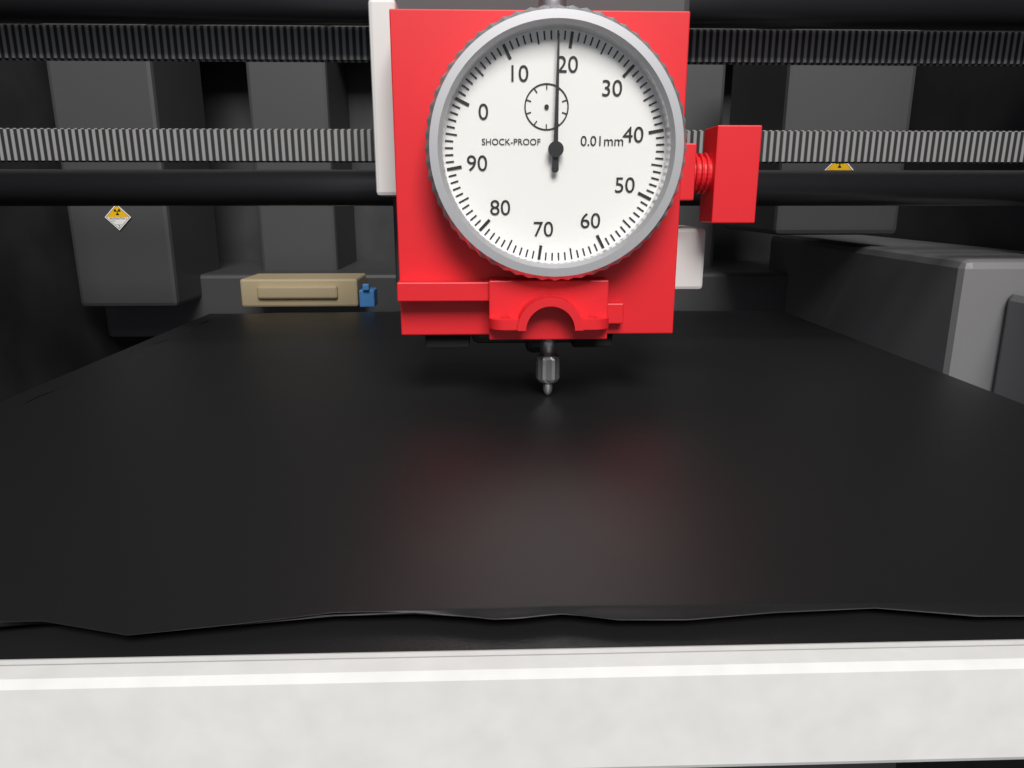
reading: 18 0.01mm
